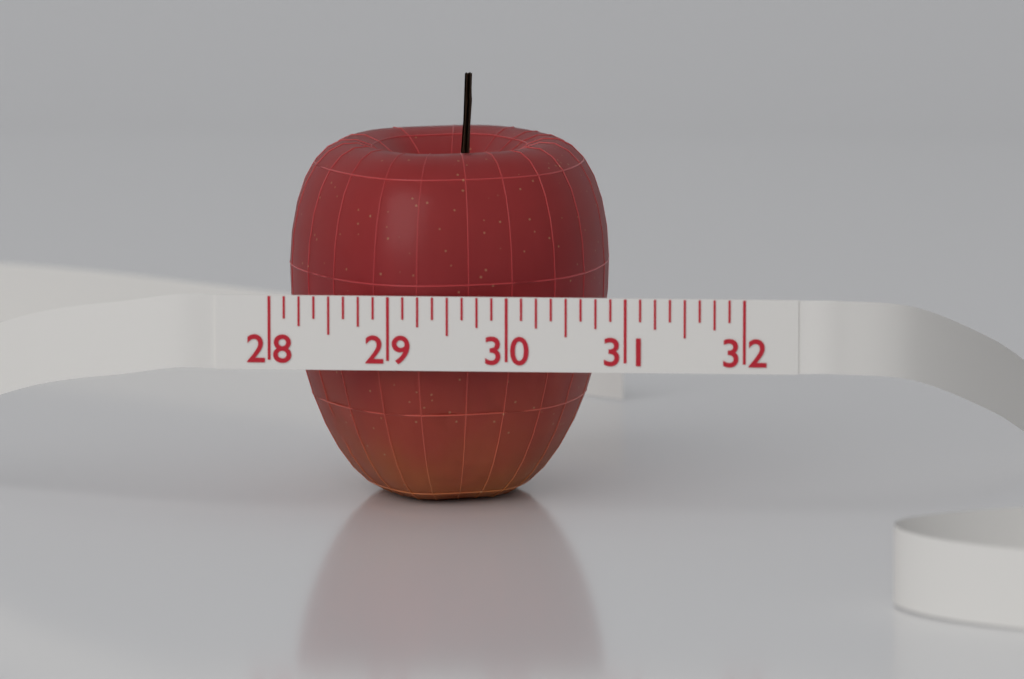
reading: 30.750 (no unit)
